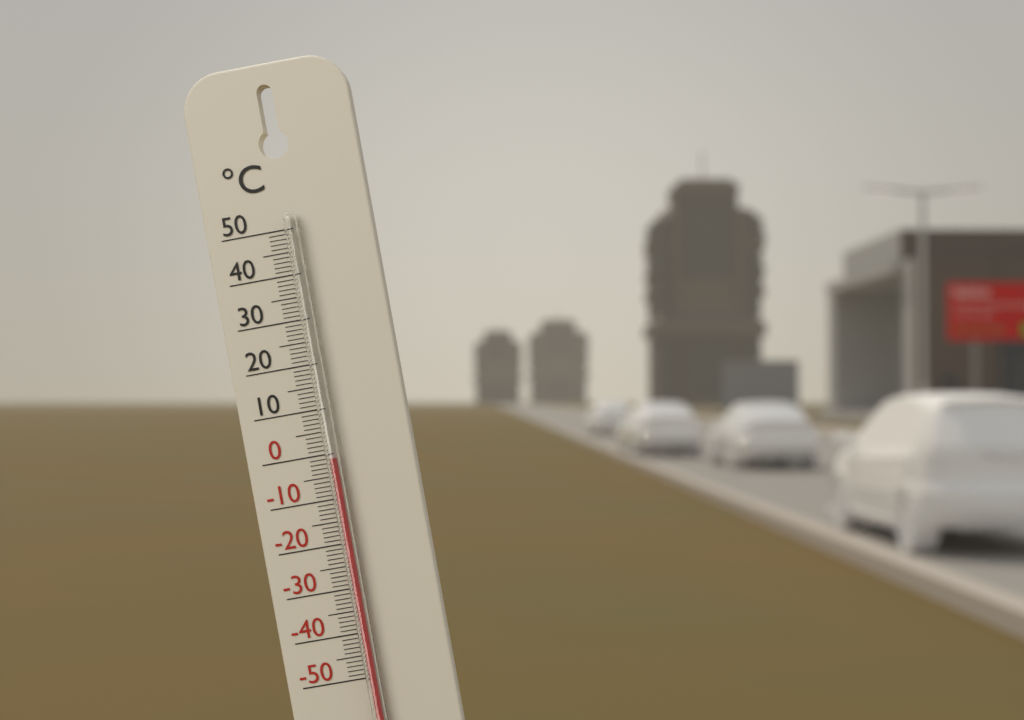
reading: -1 °C
